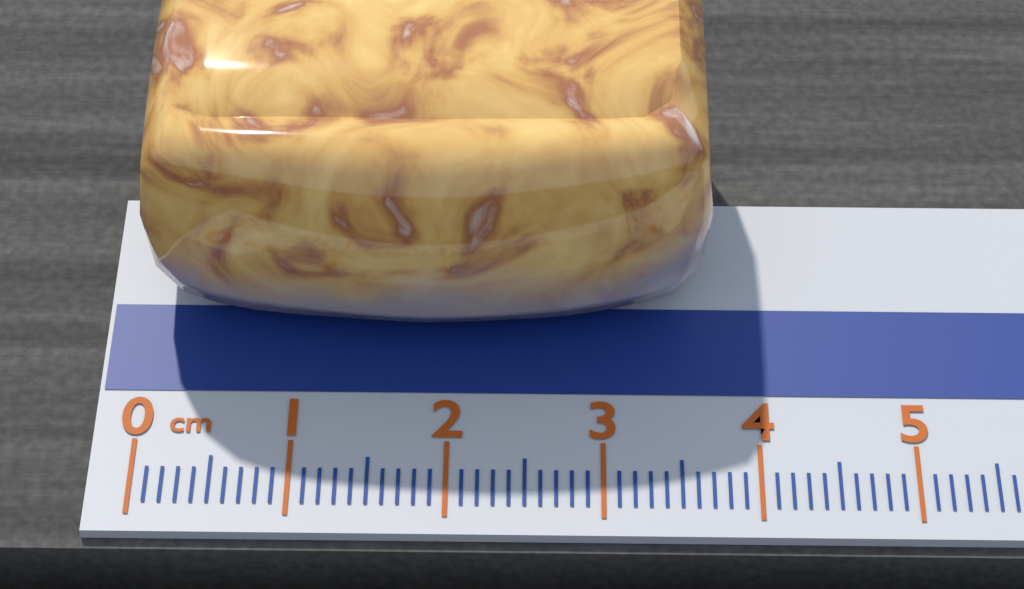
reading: 3.7 cm
